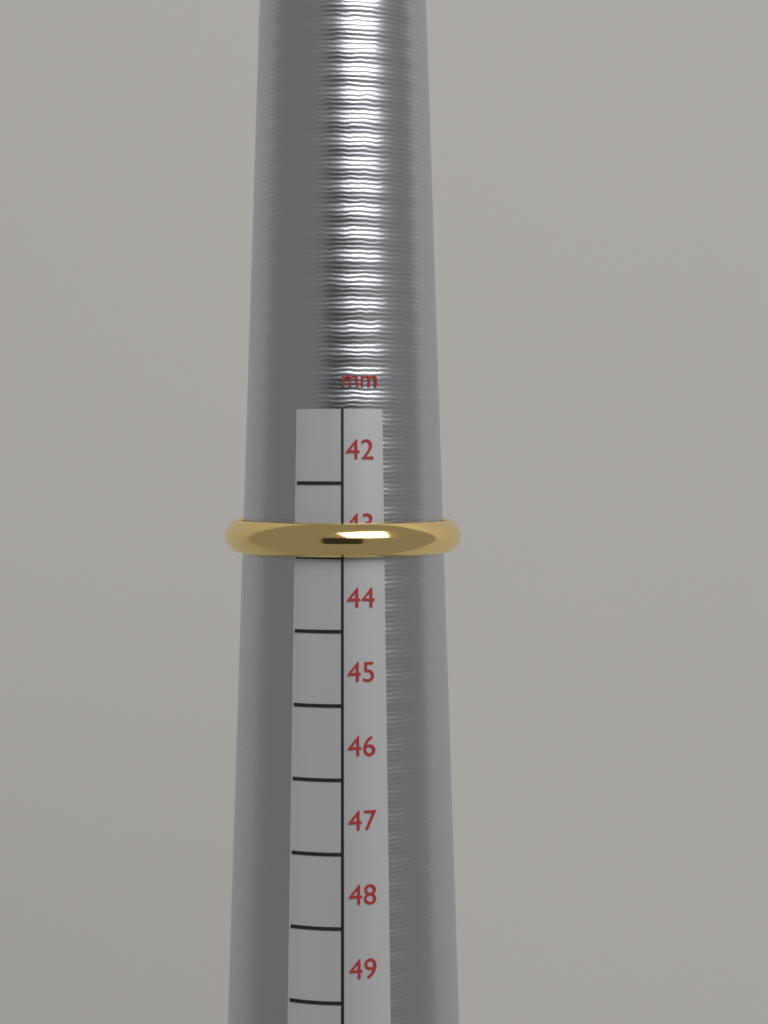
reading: 43 mm
